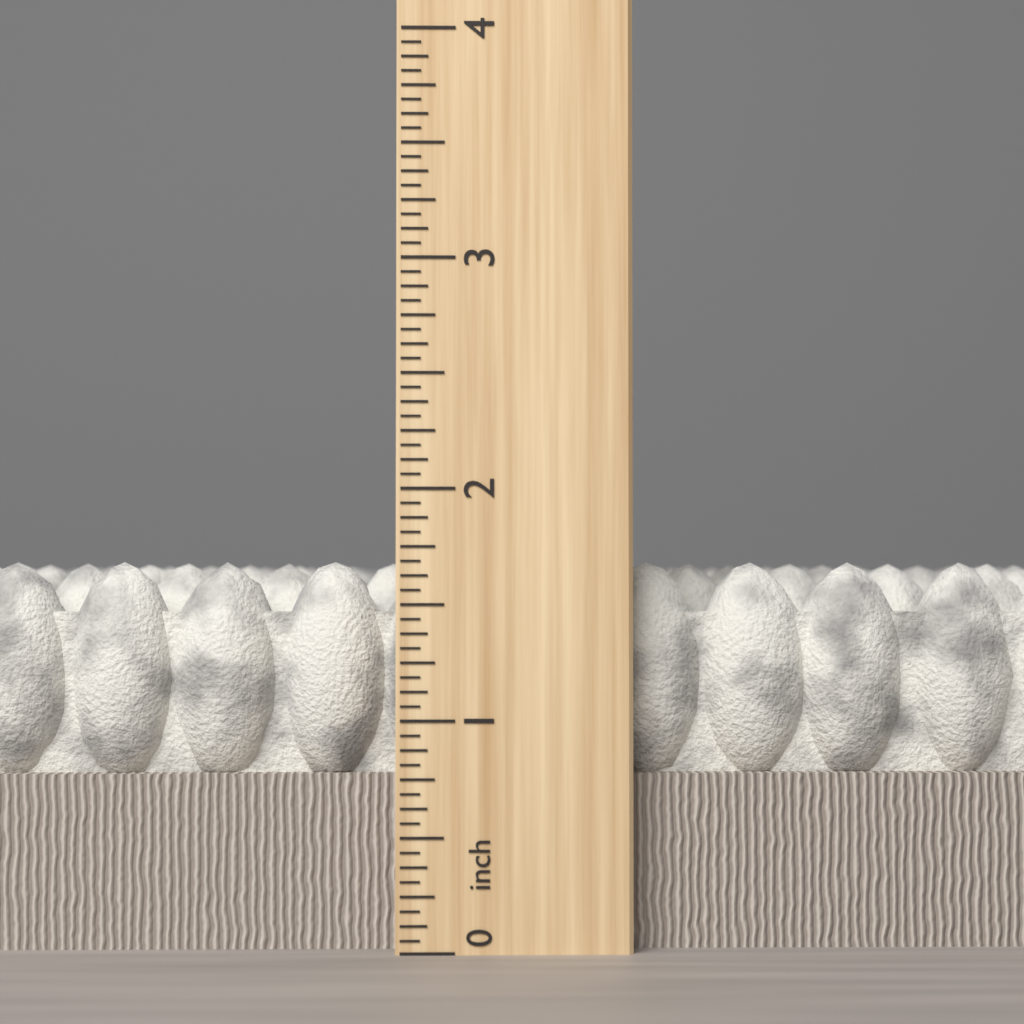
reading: 1.6875 inch
